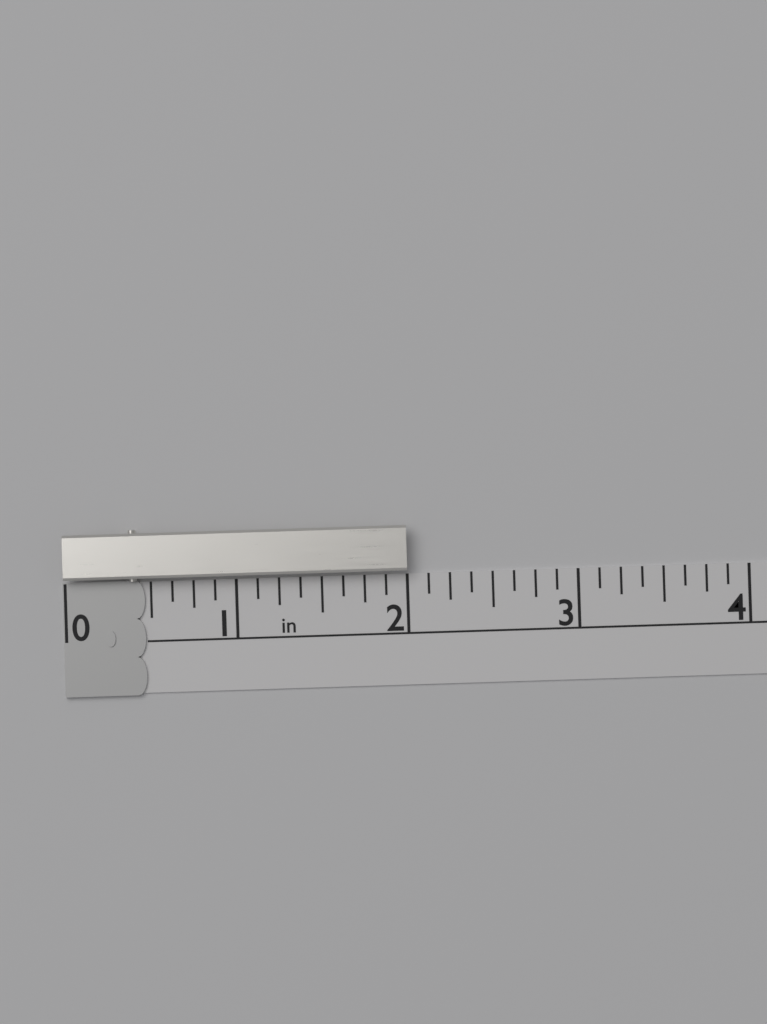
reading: 2.000 in
